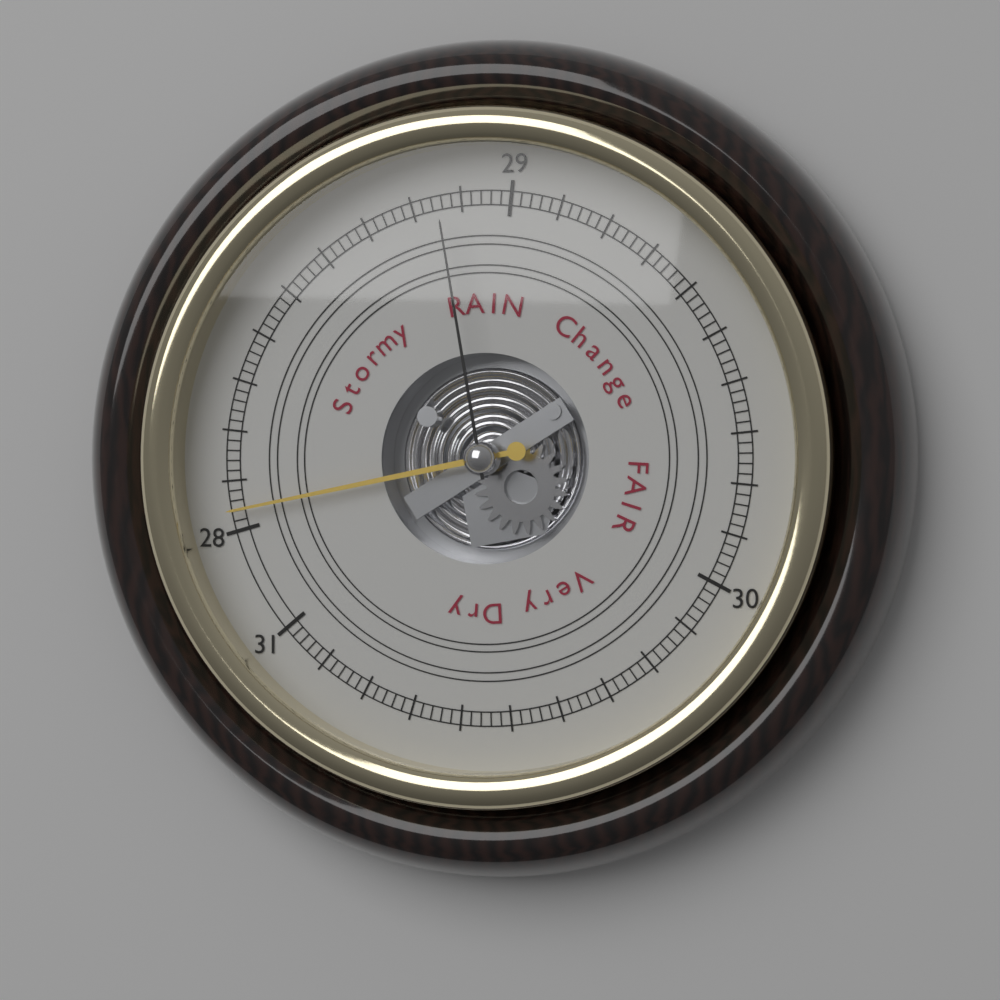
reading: 28.04 (no unit)
